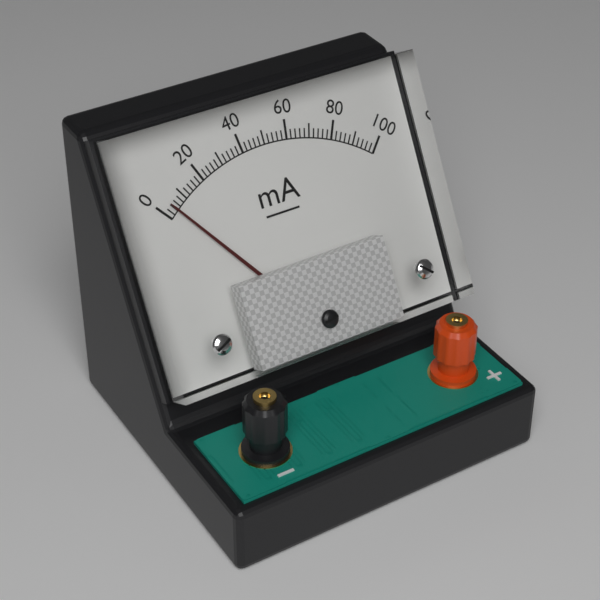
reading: 4 mA
